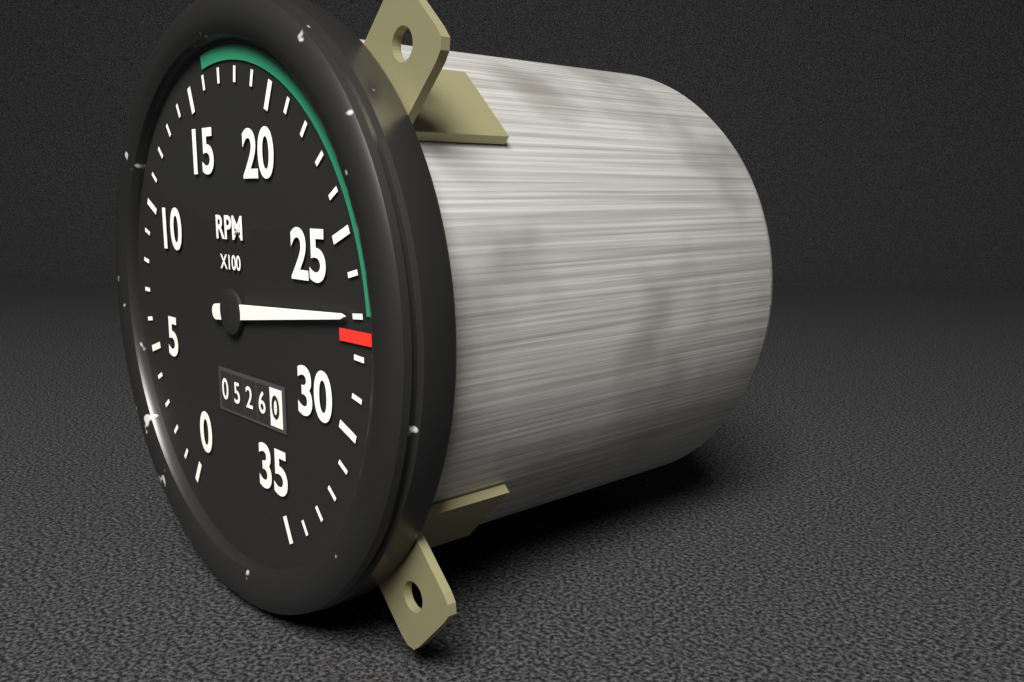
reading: 2700 RPM
